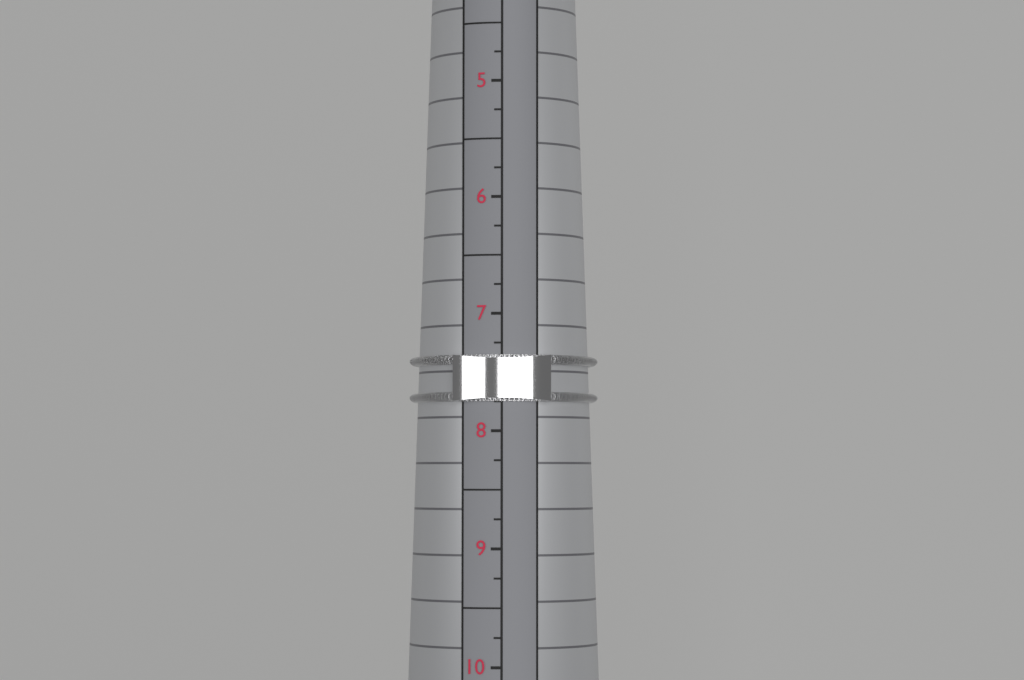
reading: 7.75 (no unit)
